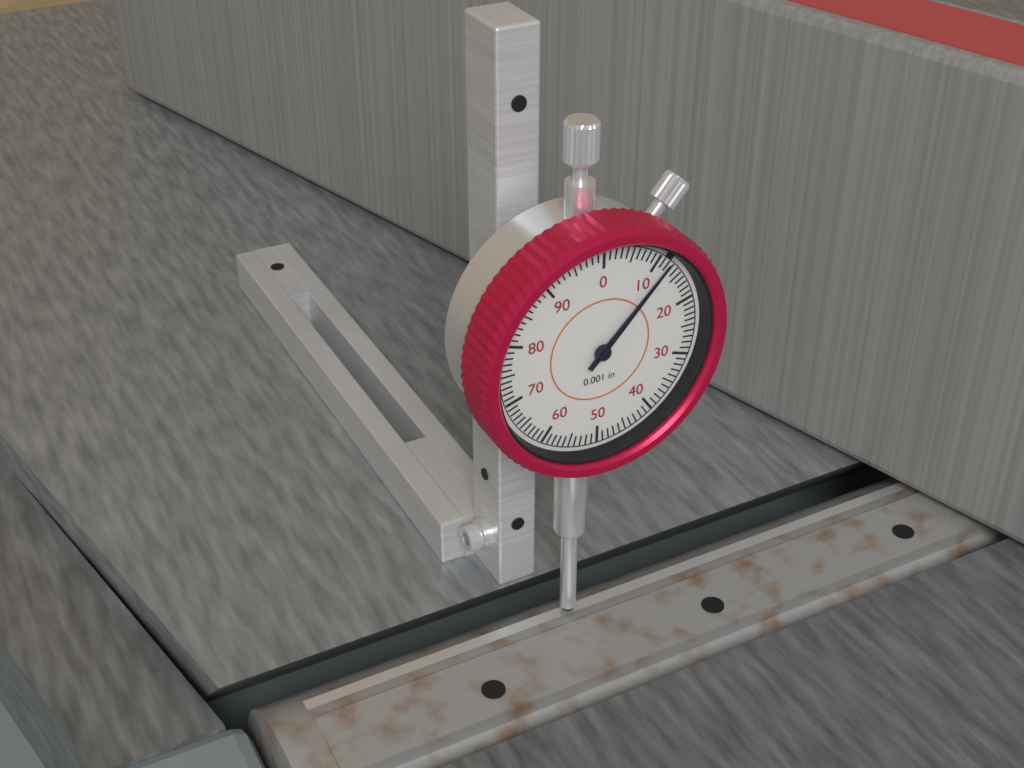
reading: 0.012 in
